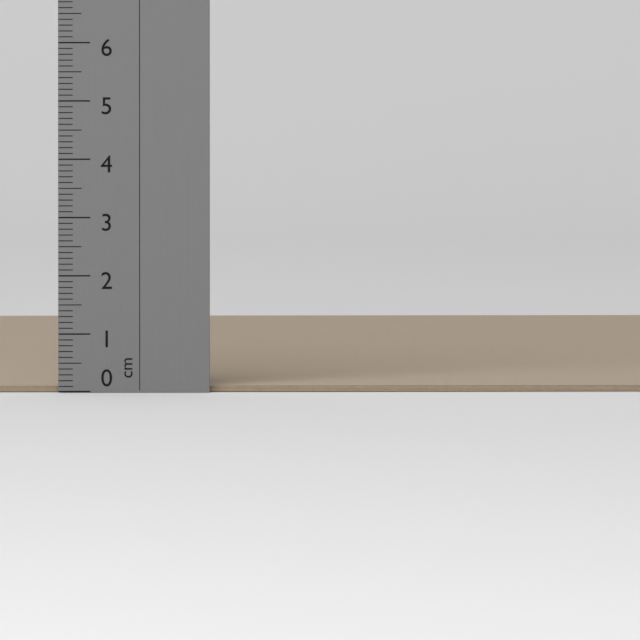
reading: 0.1 cm
